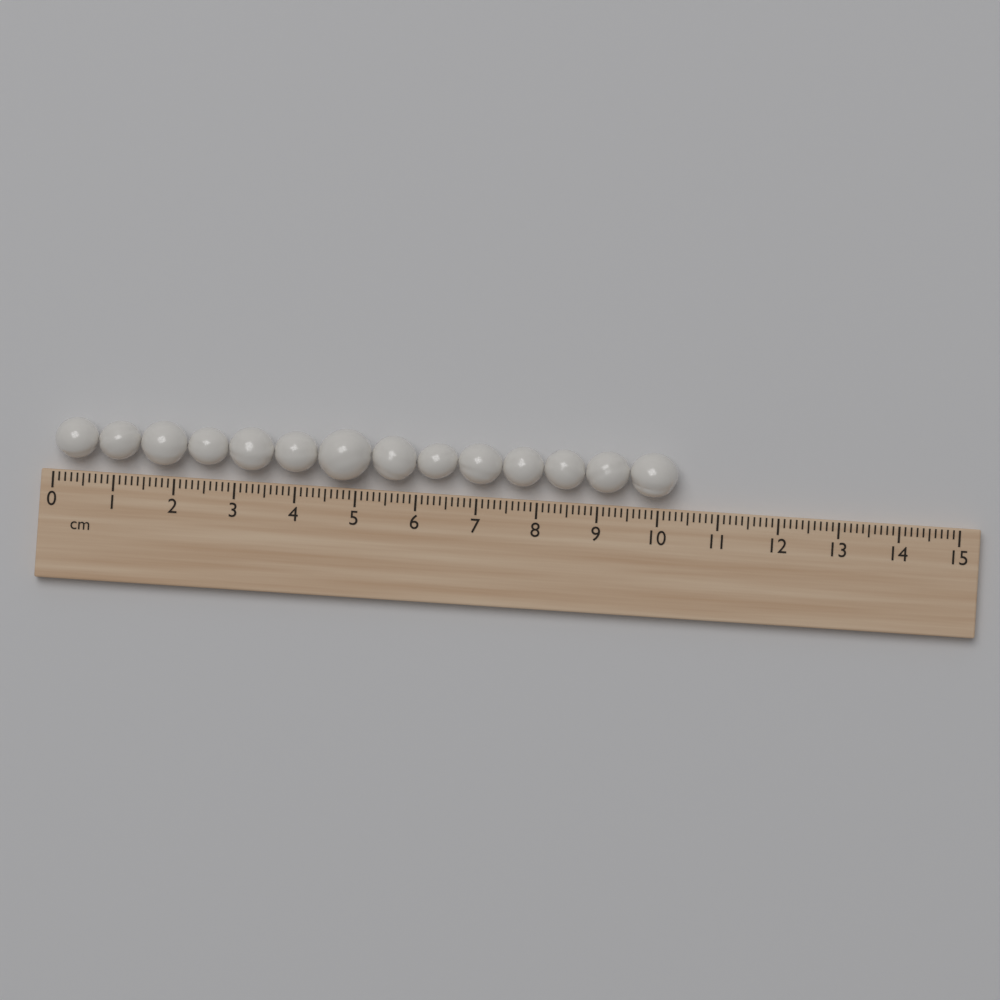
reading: 10.3 cm
